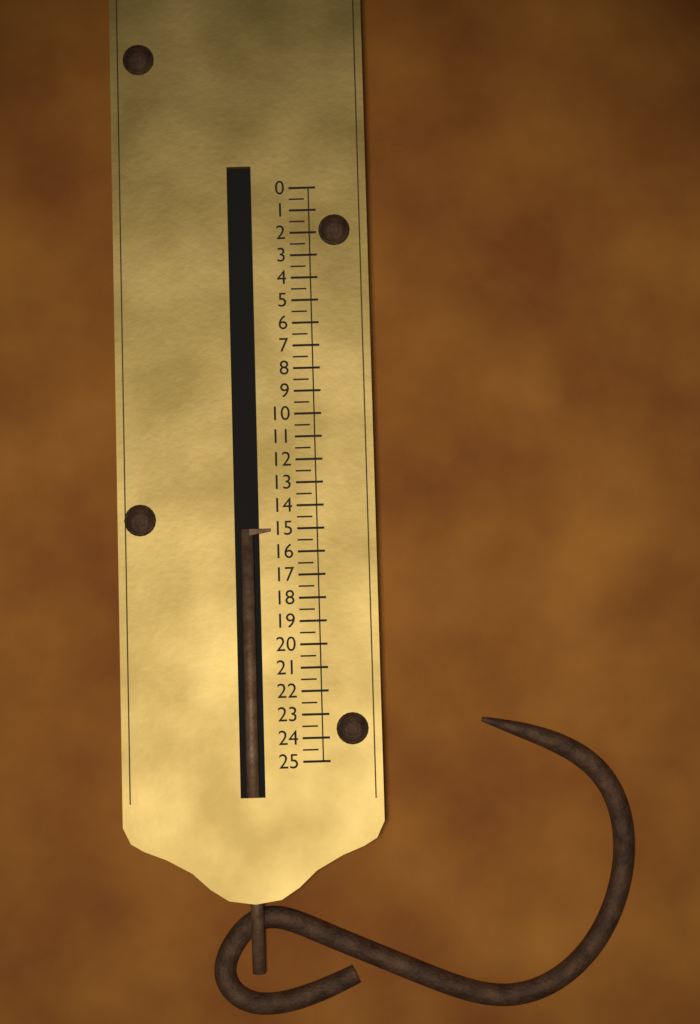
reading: 15.0 (no unit)
